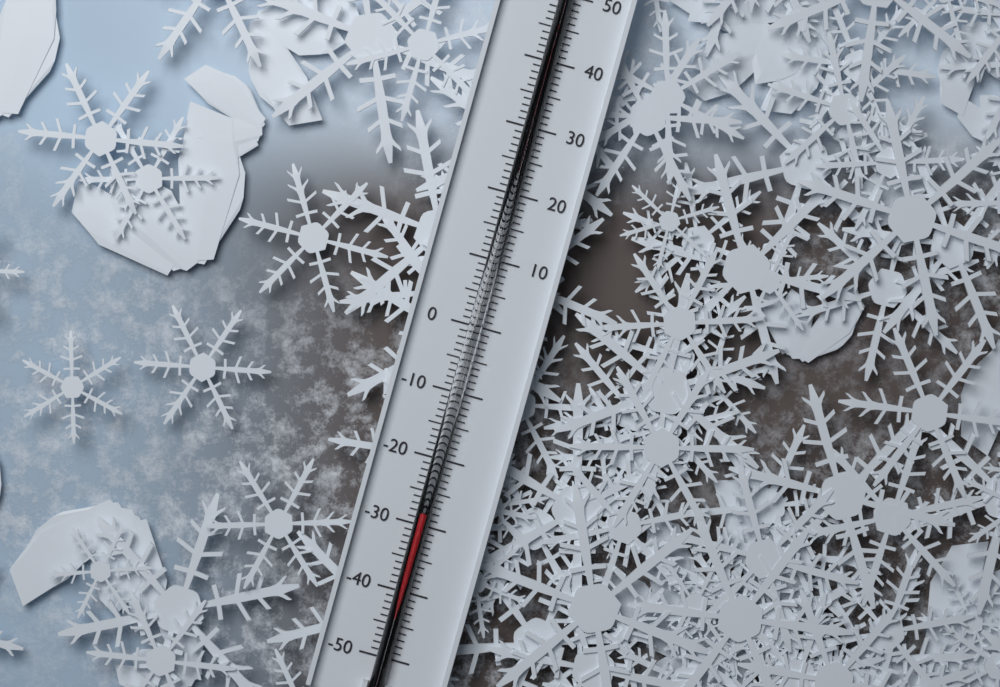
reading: -28 (no unit)
